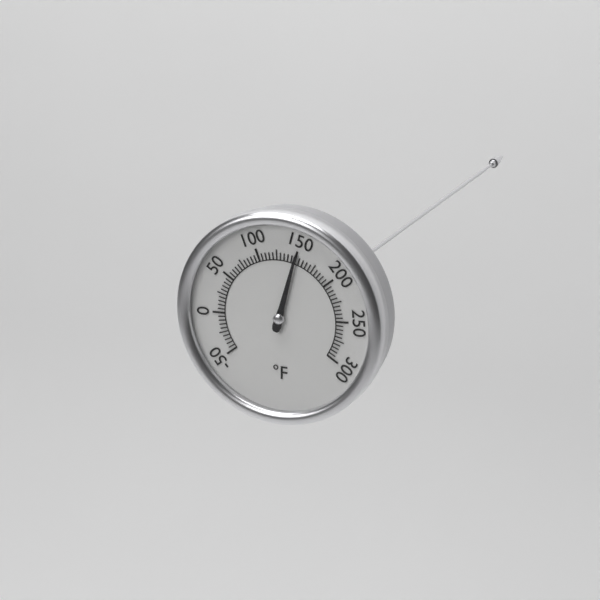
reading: 150 °F
